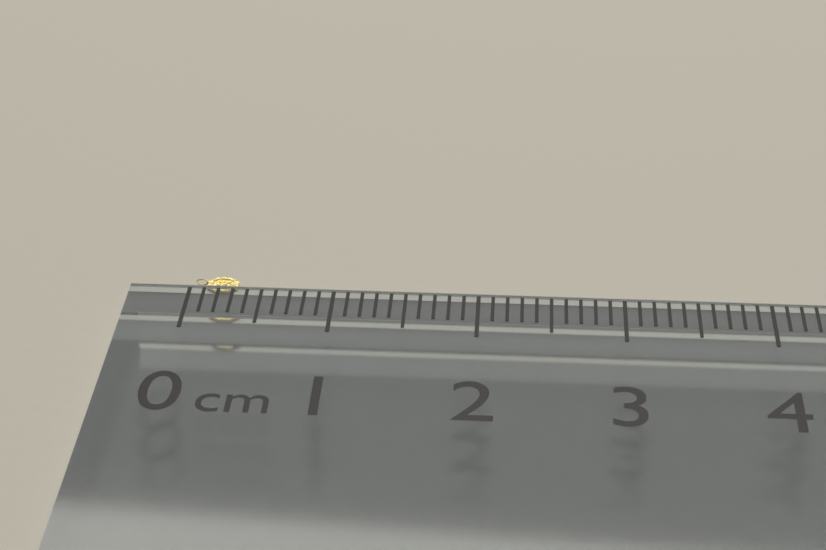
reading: 0.3 cm
